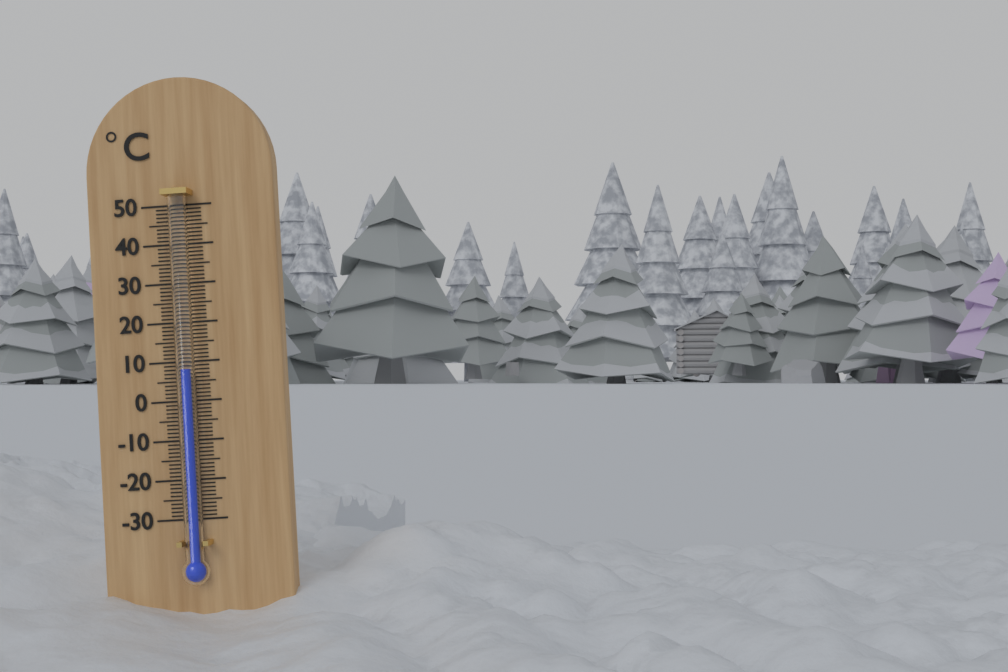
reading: 8 °C
